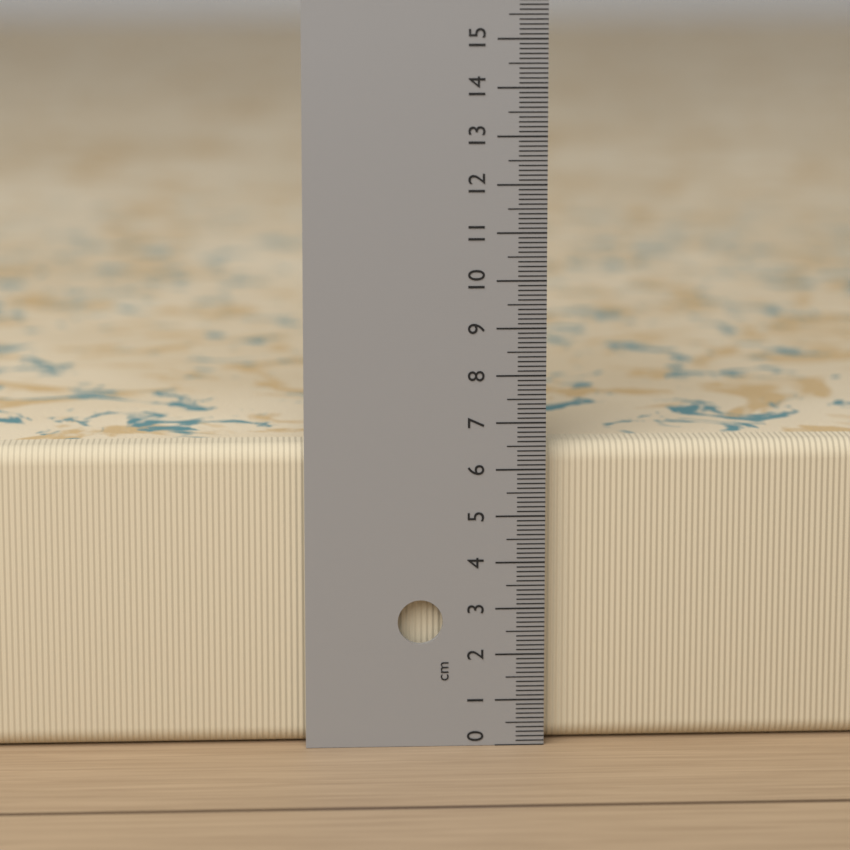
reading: 6.5 cm
